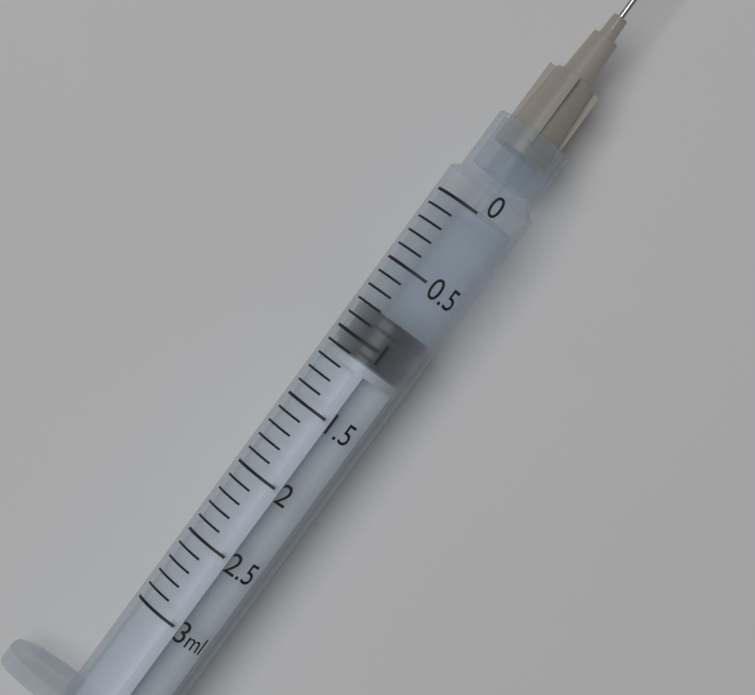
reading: 0.8 ml
